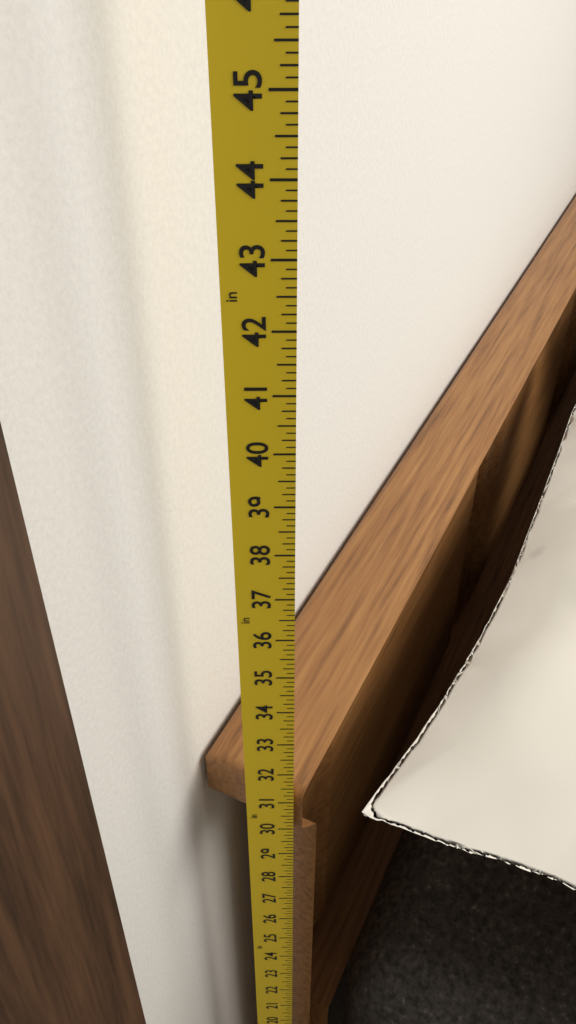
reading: 31.250 in
